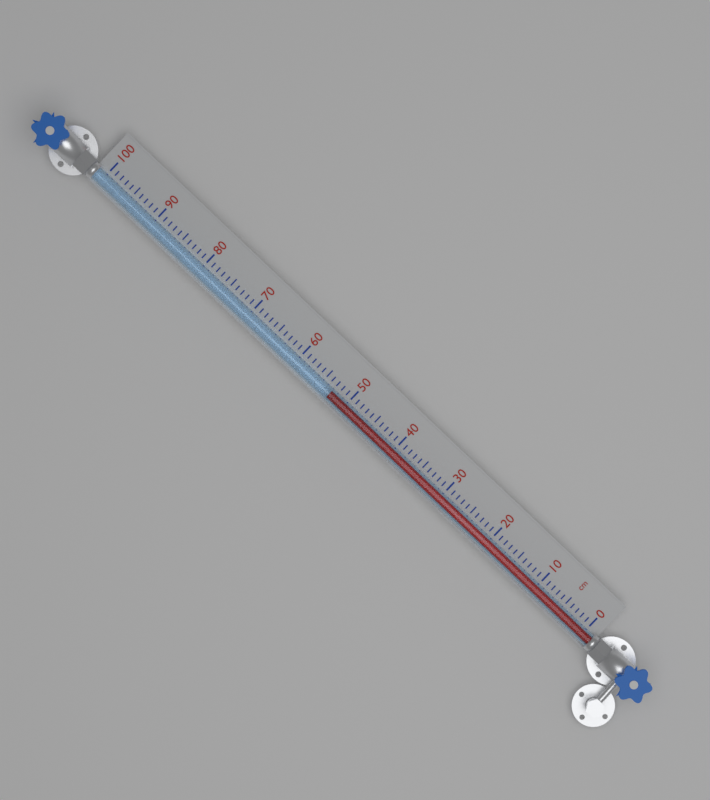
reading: 53 cm
